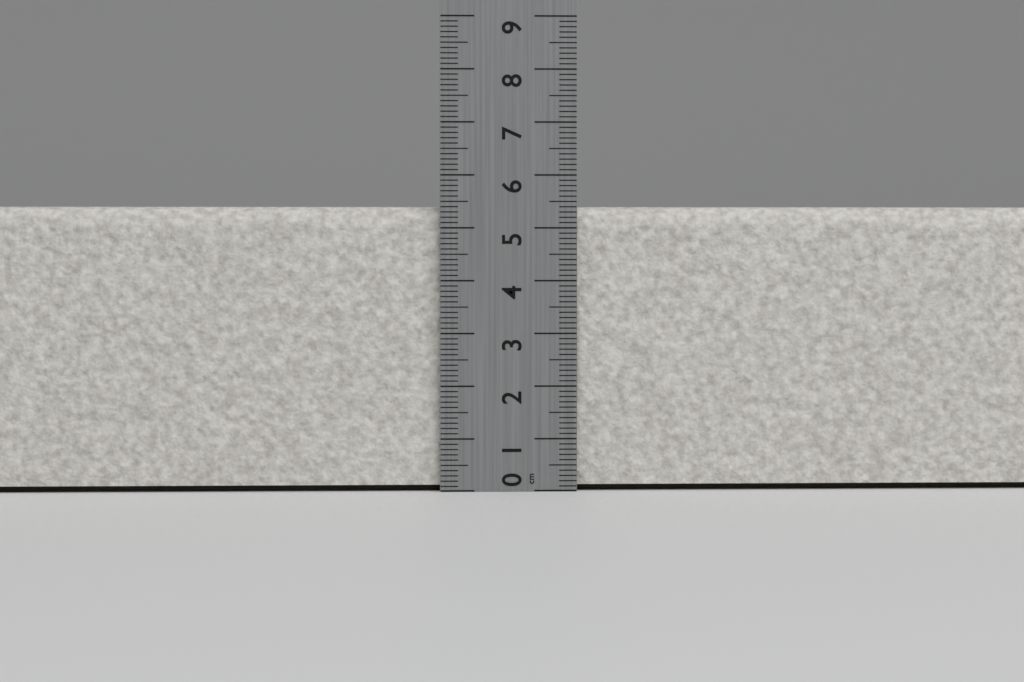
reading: 5.4 cm
